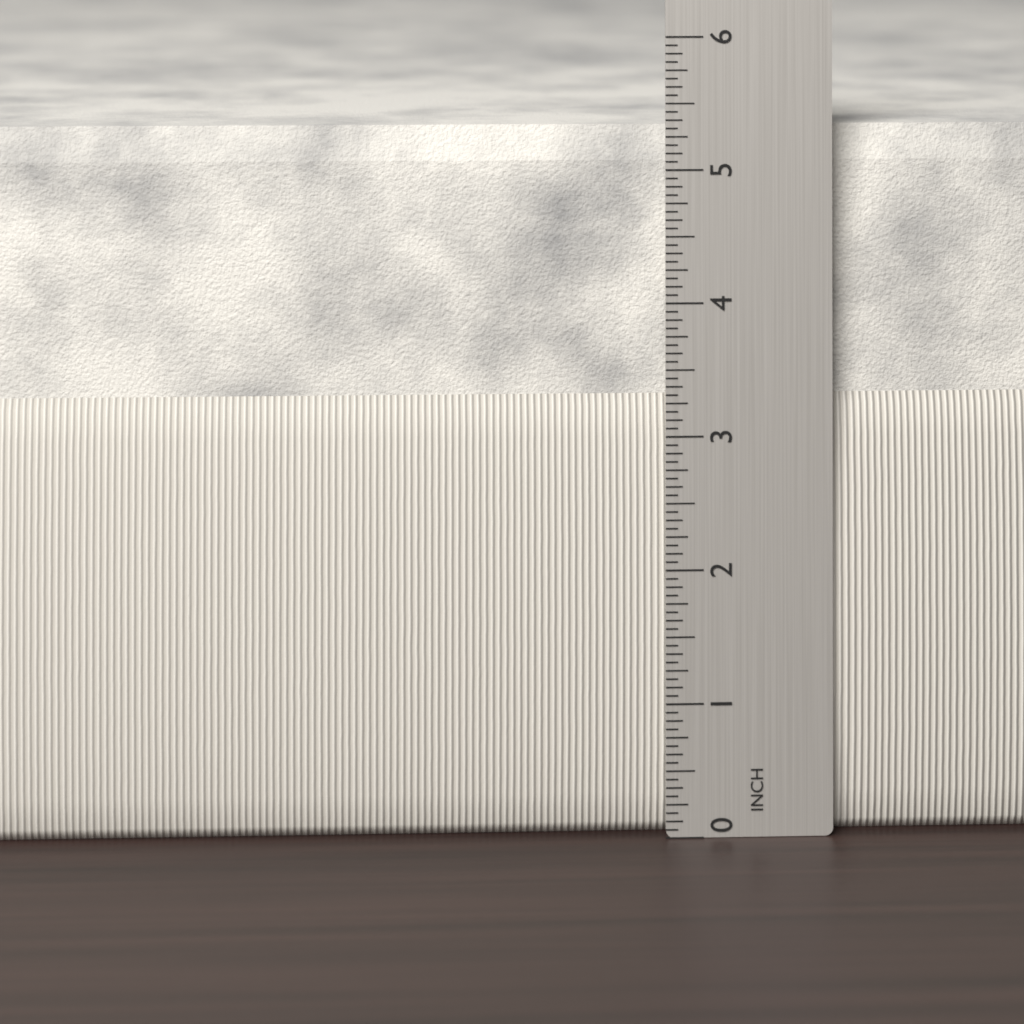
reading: 5.3125 in
